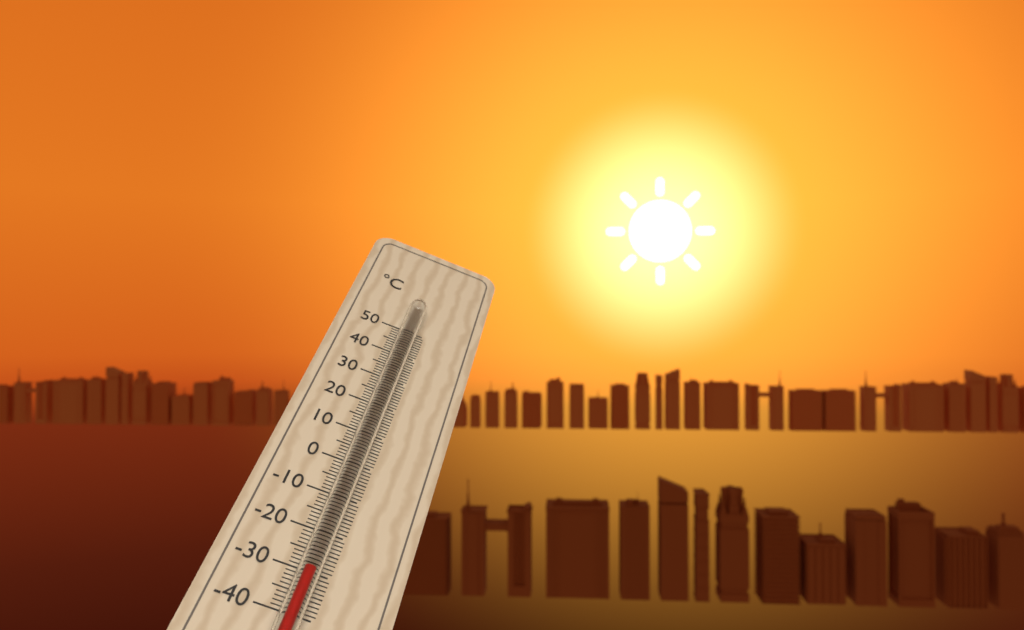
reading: -31 °C
